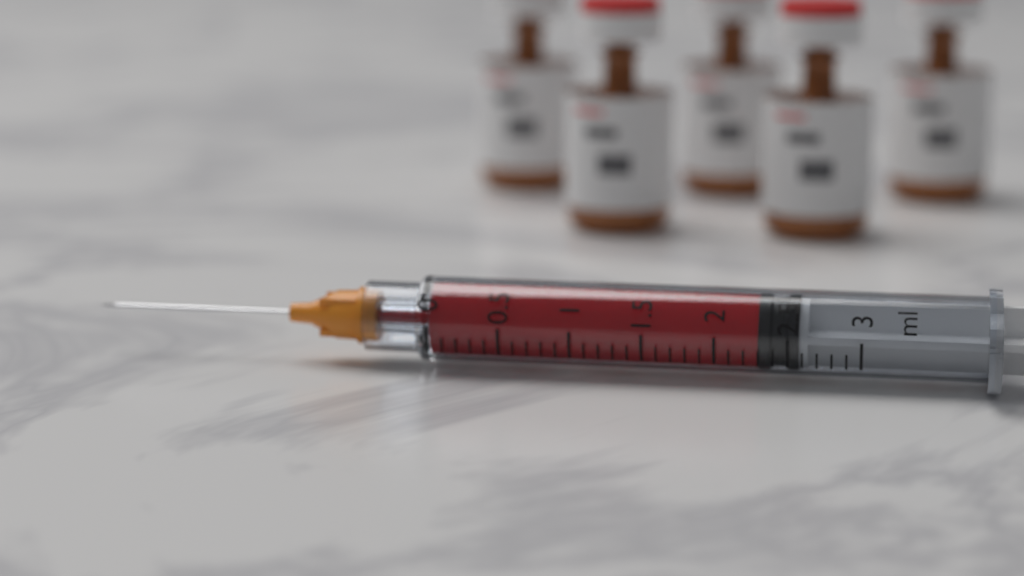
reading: 2.3 ml
